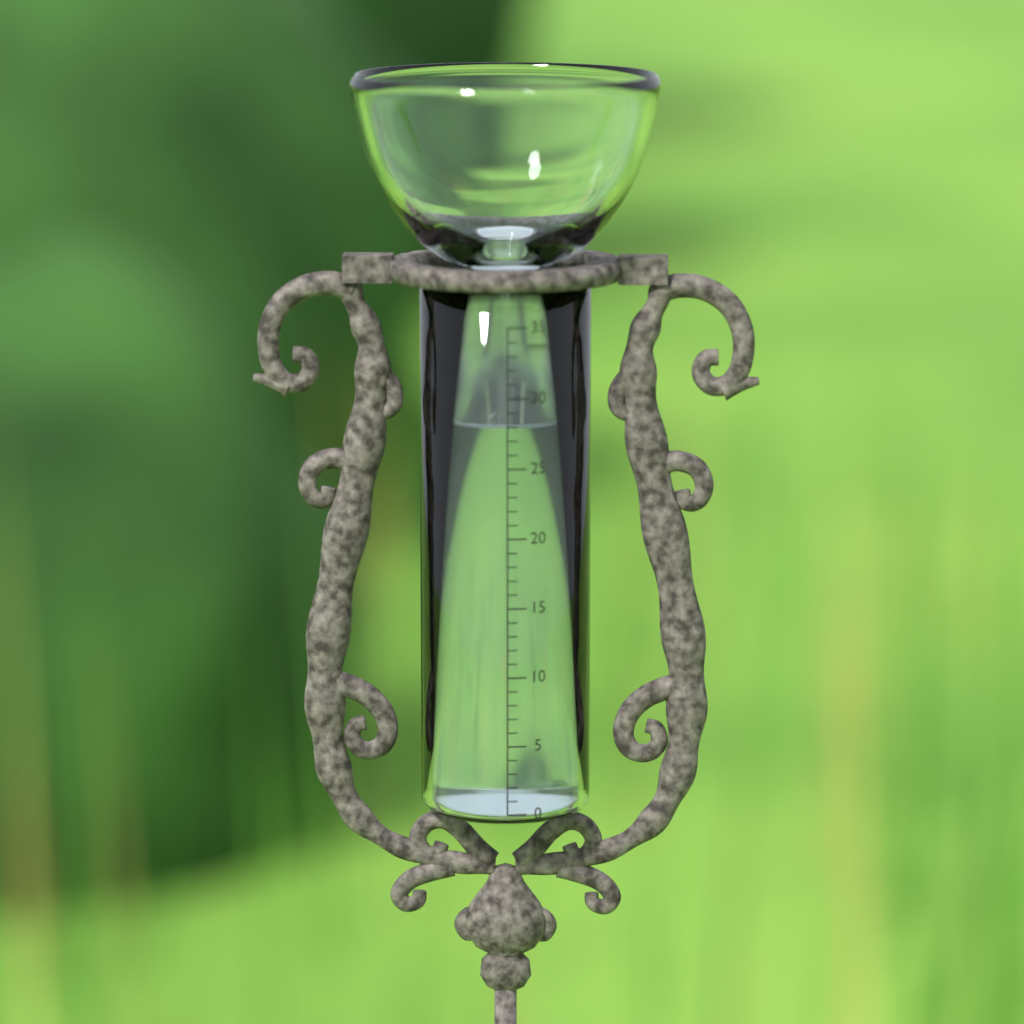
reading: 28 mm
